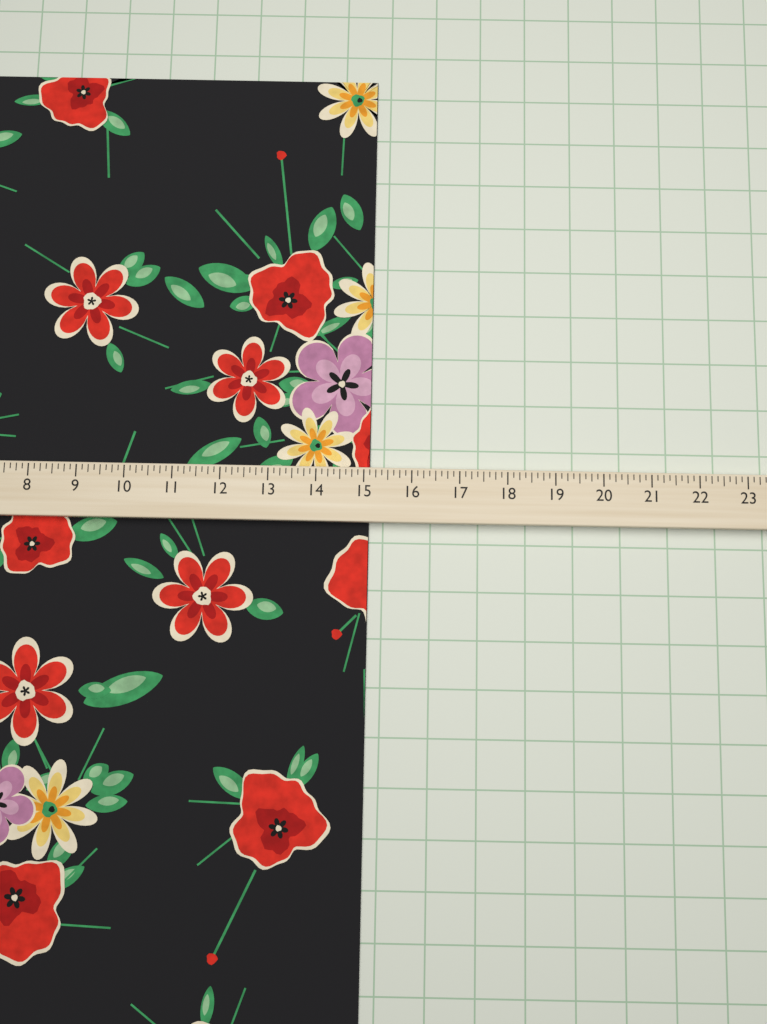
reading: 15.125 (no unit)
